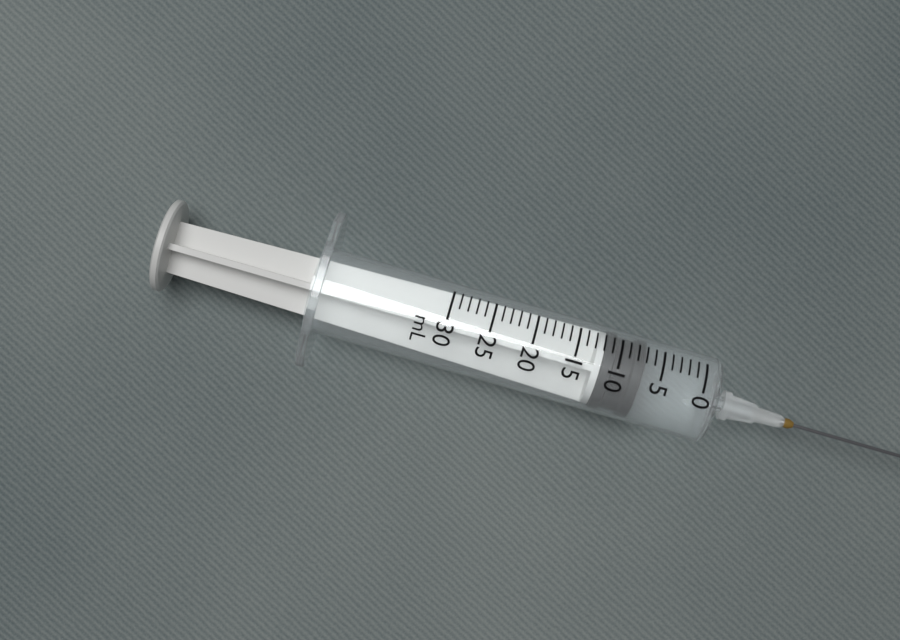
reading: 7 mL
